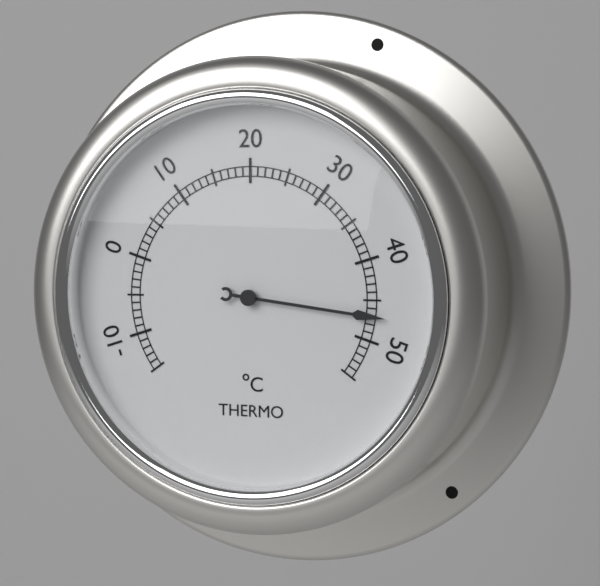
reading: 47 °C
